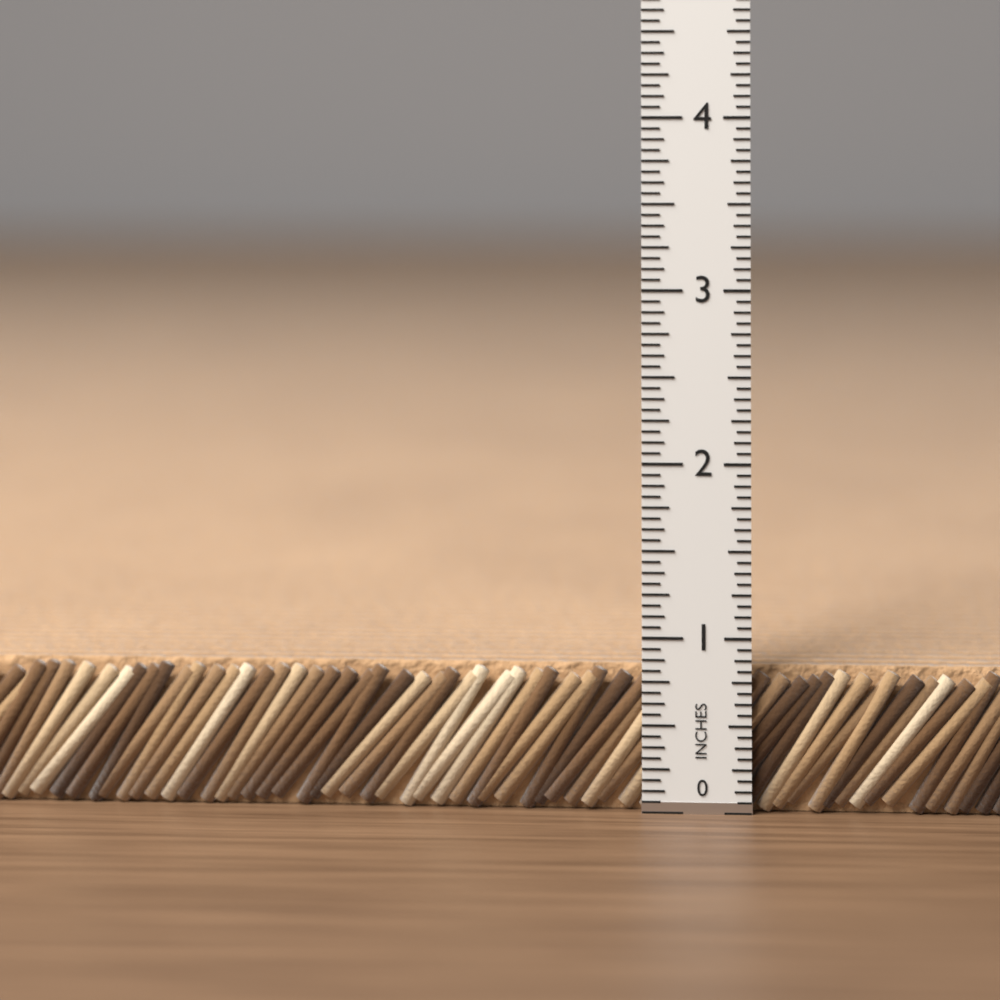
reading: 0.8125 in
